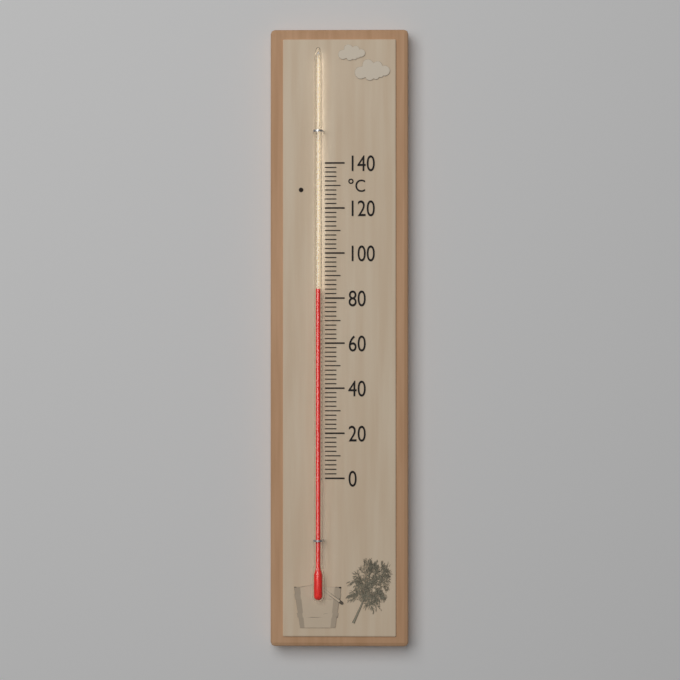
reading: 84 °C
